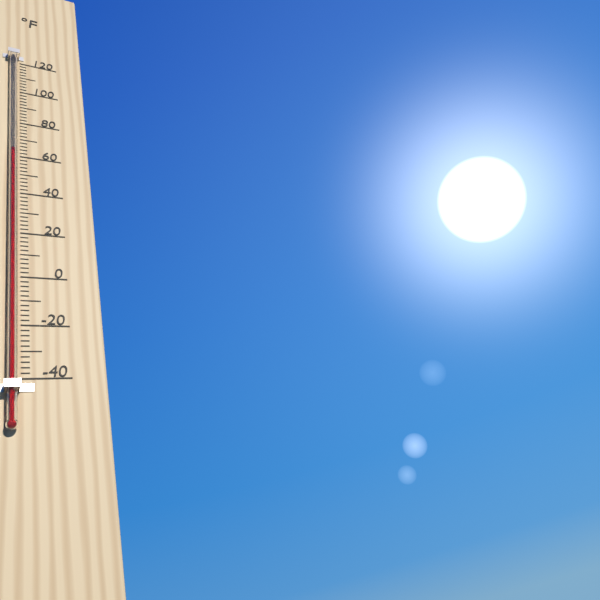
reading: 62 °F
